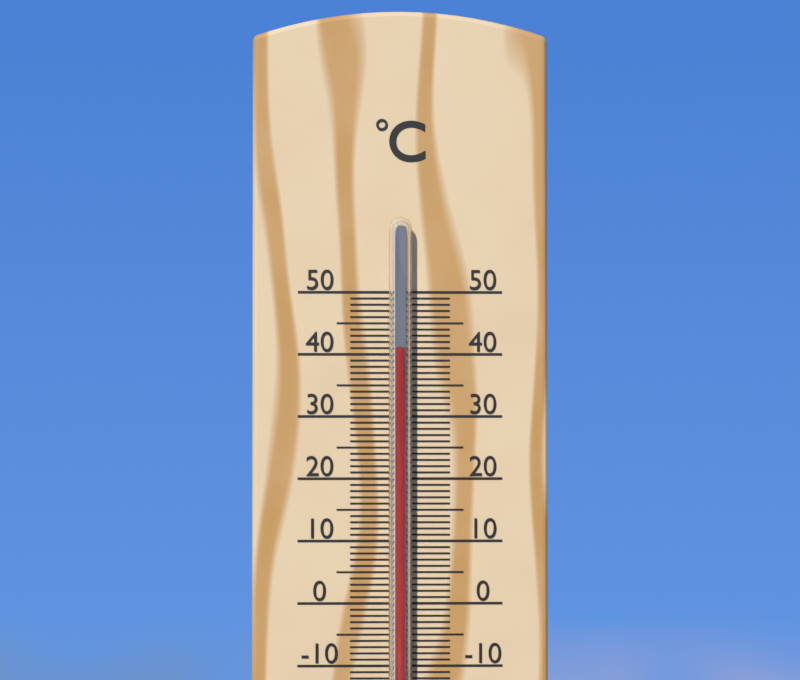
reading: 41 °C
